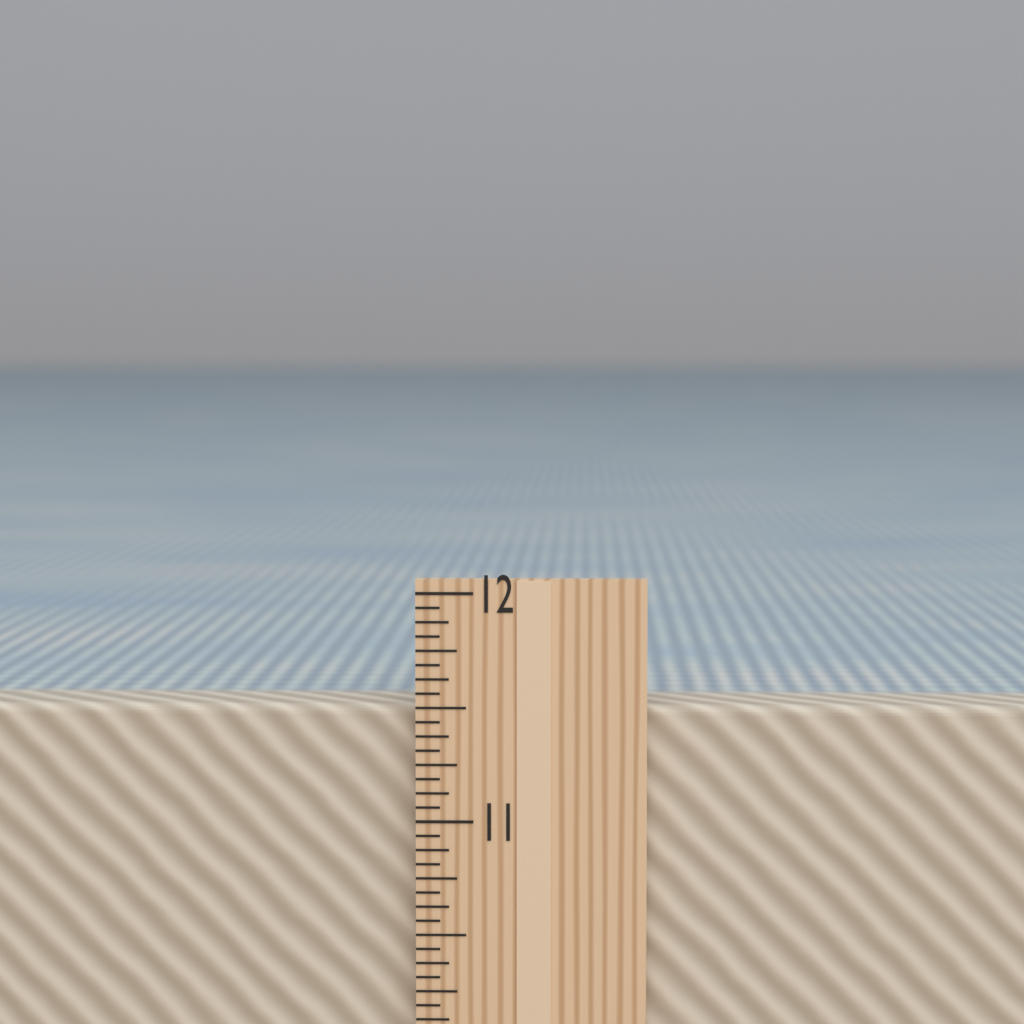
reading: 11.5000 in
